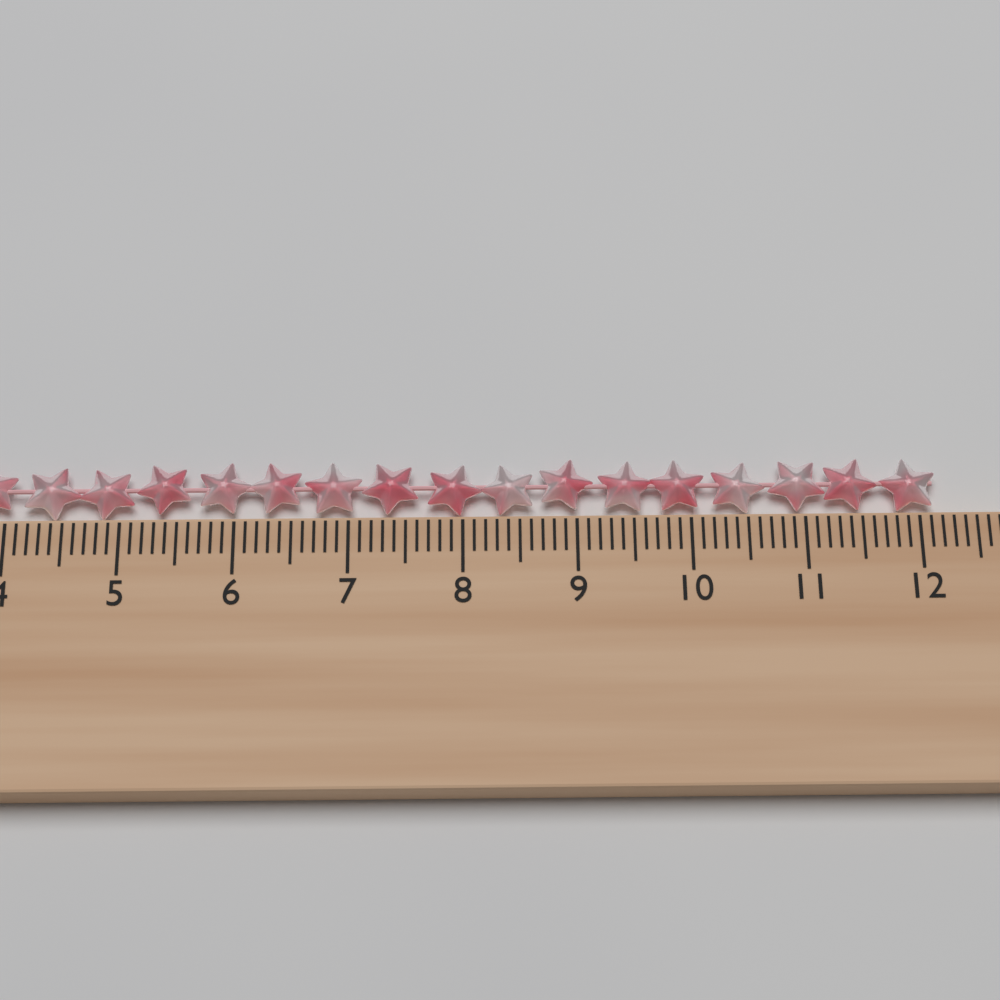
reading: 12.2 cm
